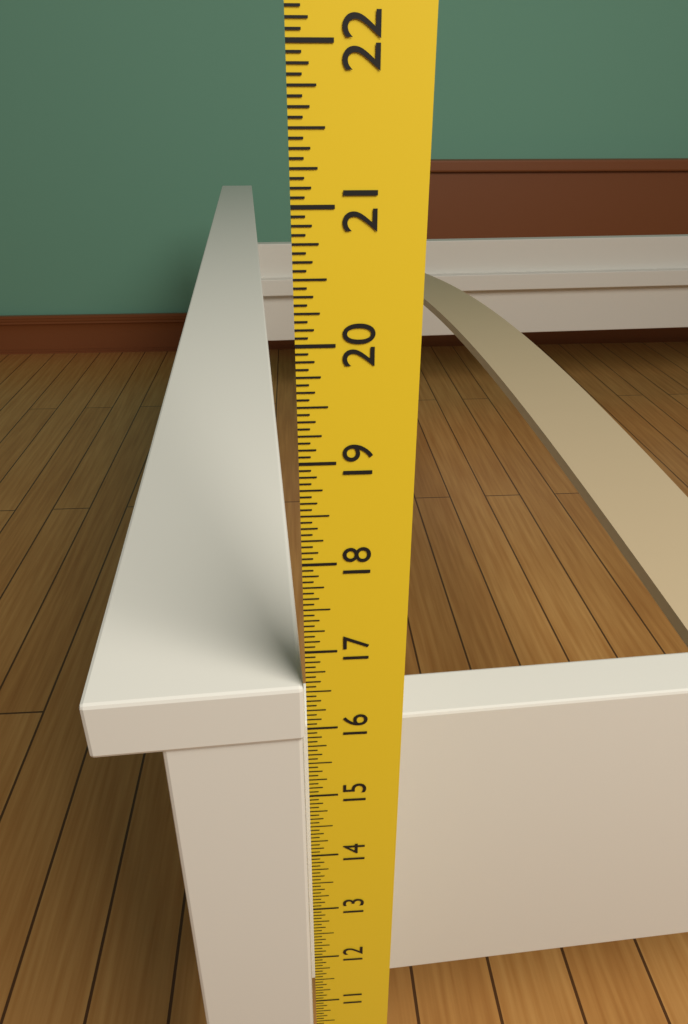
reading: 16.5625 in
